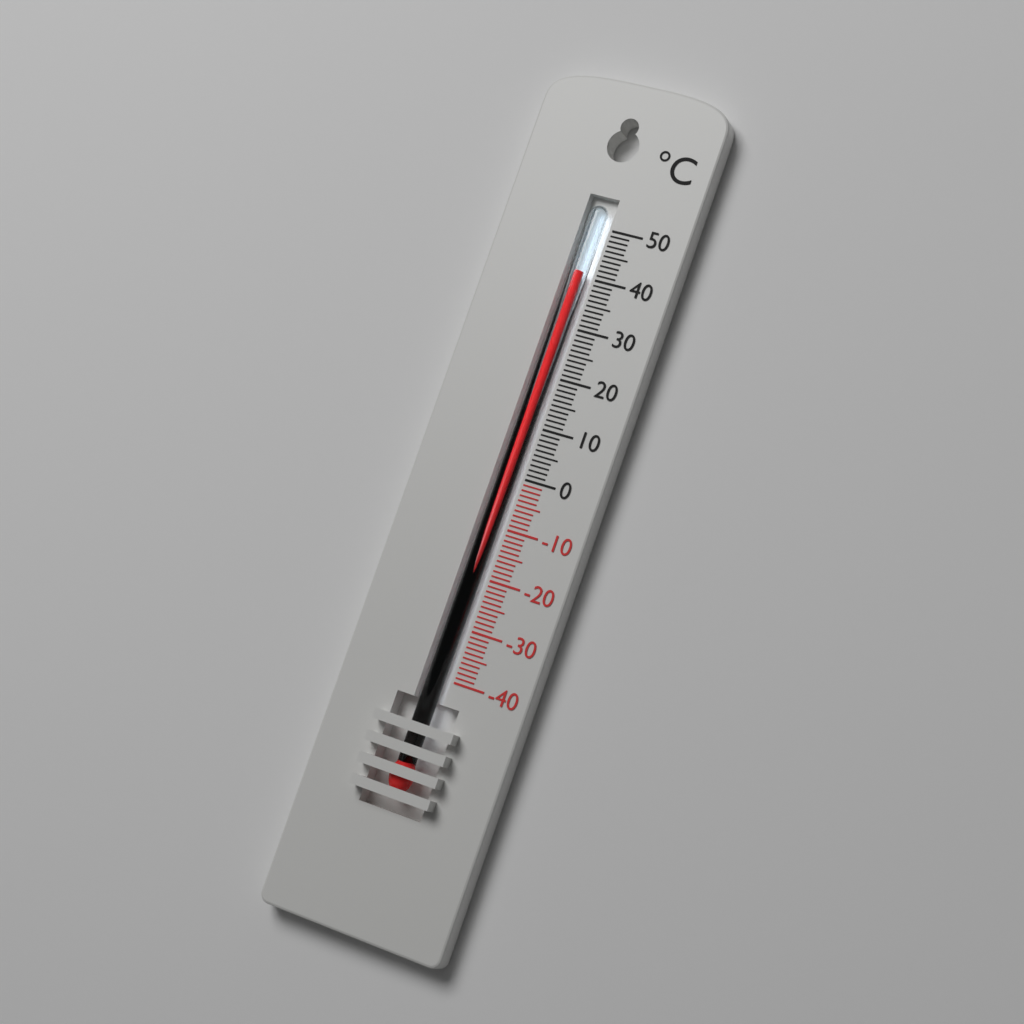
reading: 41 °C
